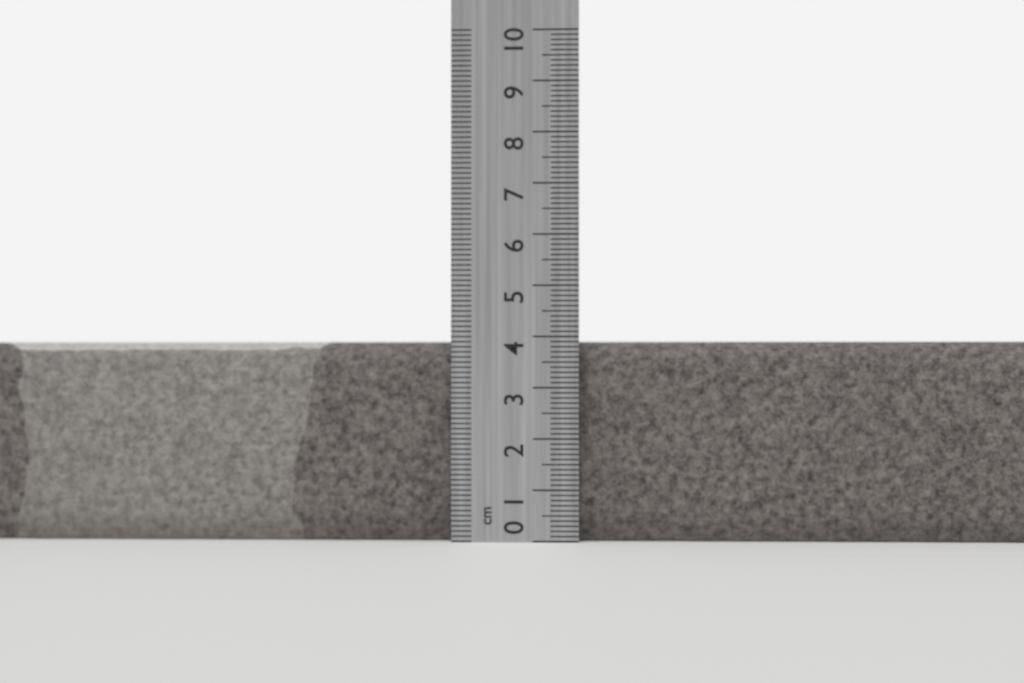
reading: 3.9 cm
